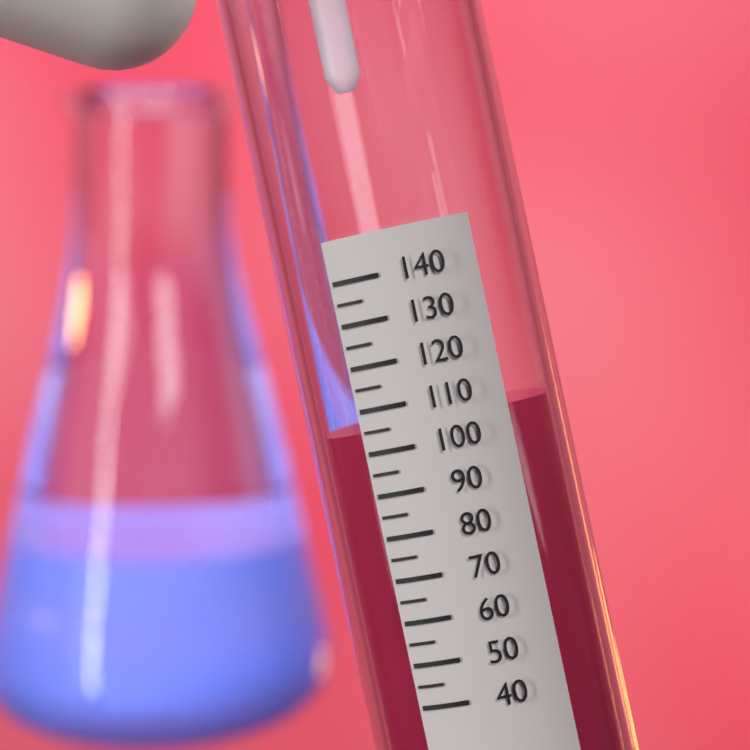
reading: 105 (no unit)
